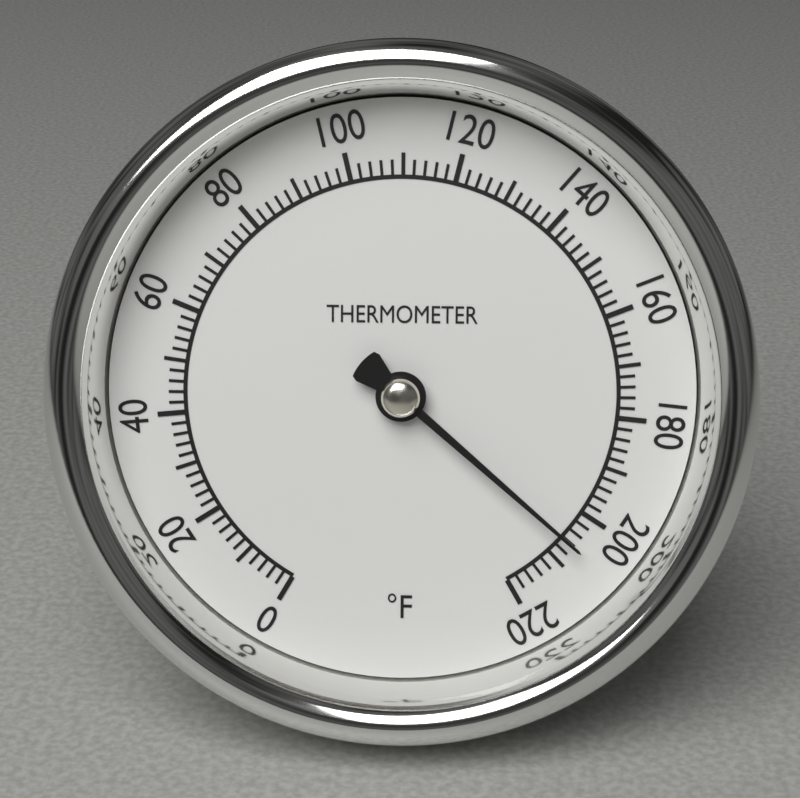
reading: 206 °F
